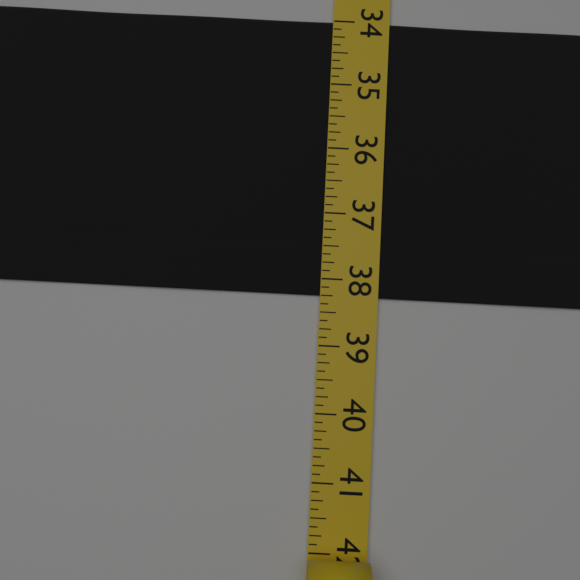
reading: 38.250 (no unit)
